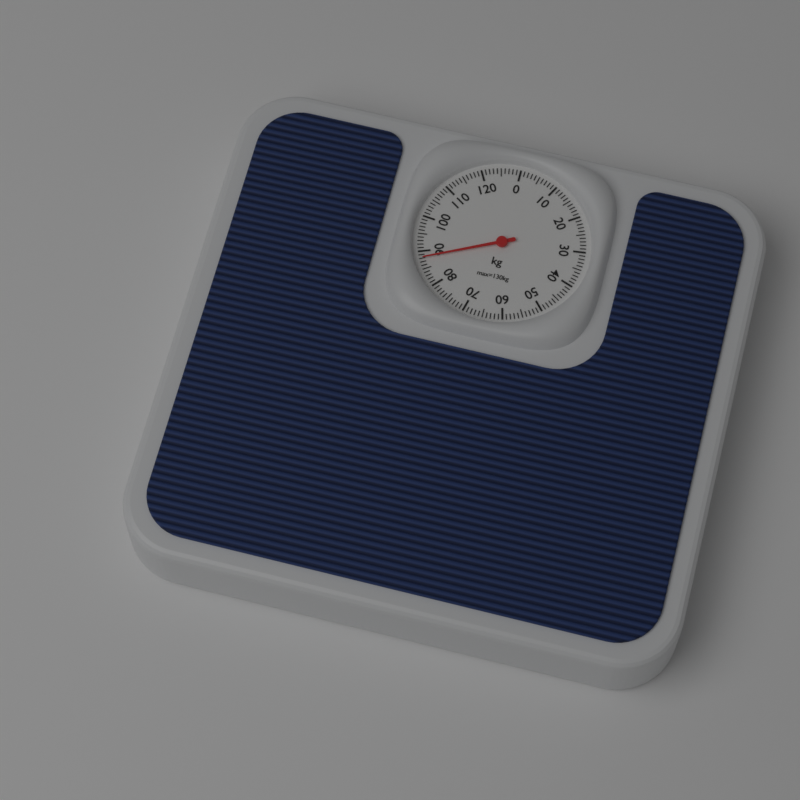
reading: 88 kg
